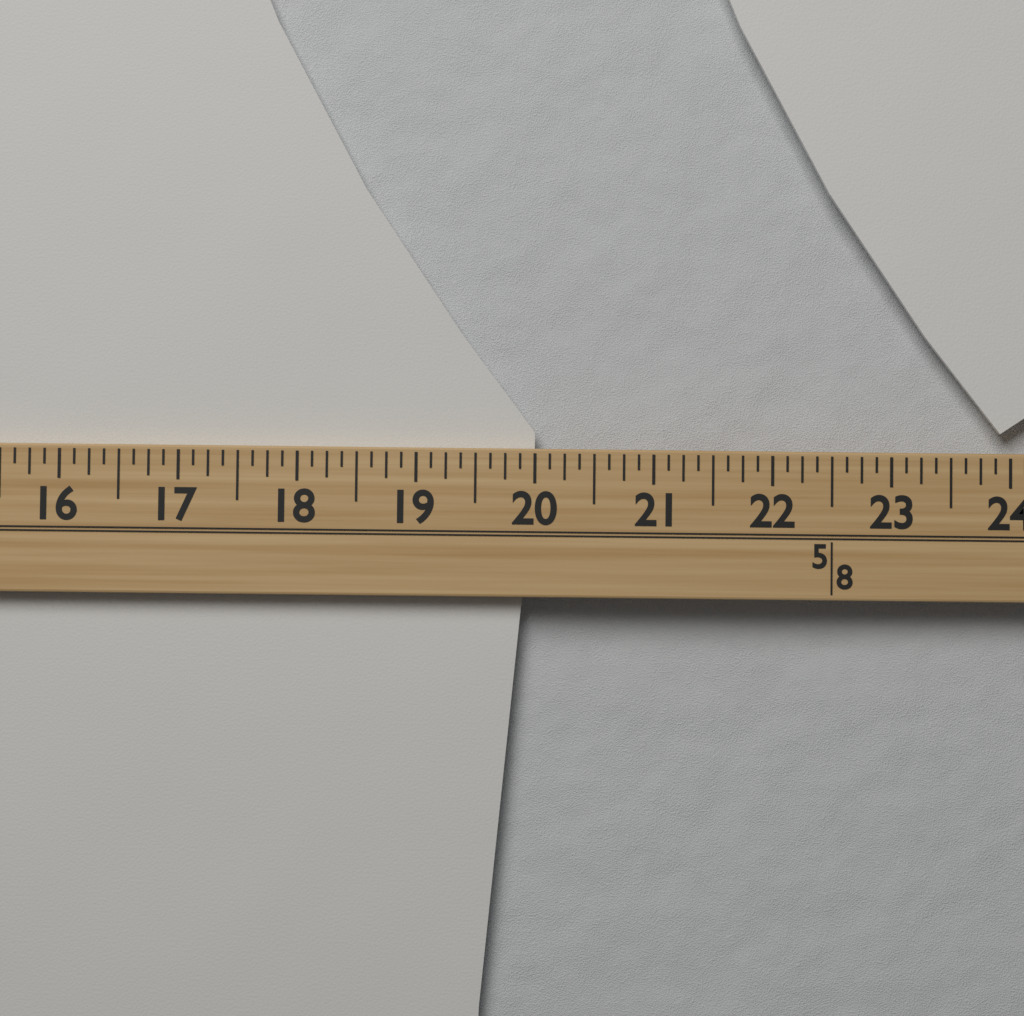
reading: 20.000 (no unit)
